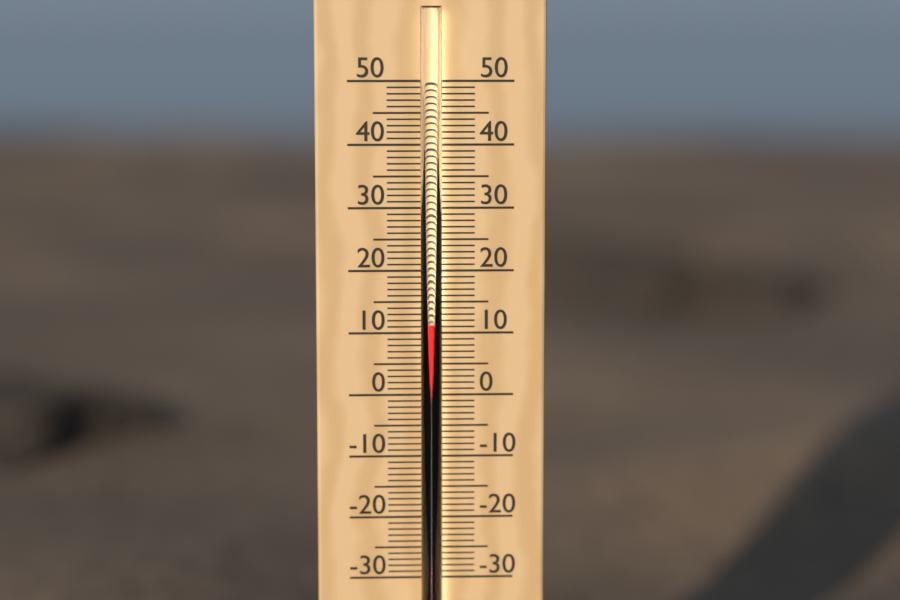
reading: 12 °C
